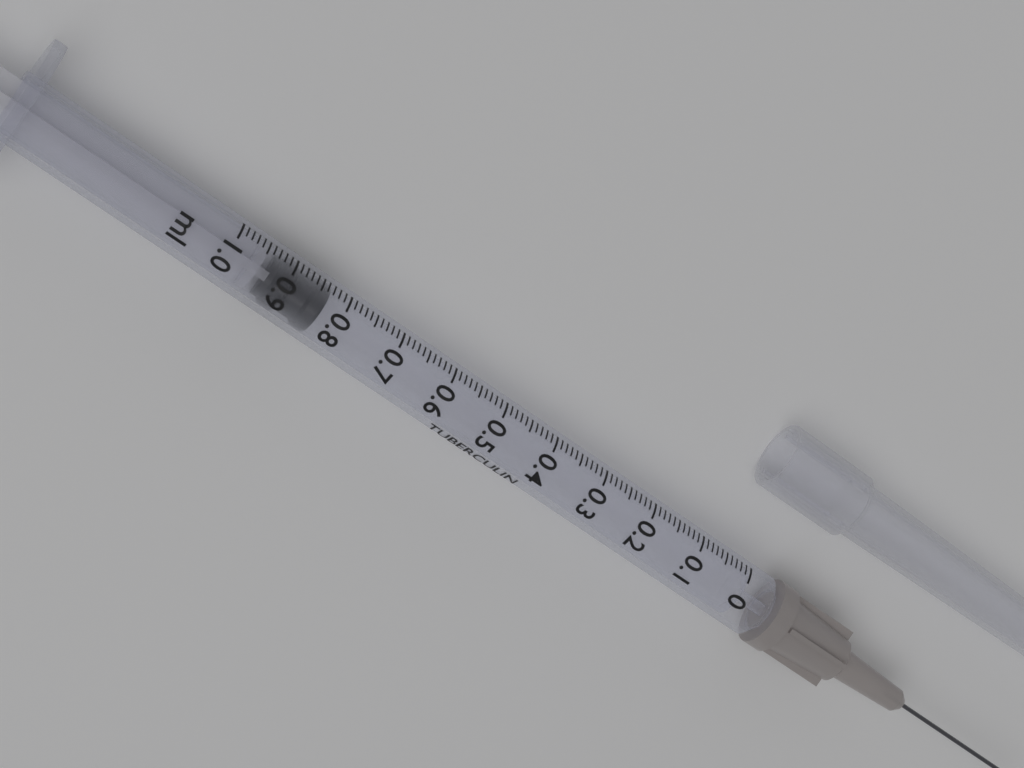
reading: 0.83 ml
